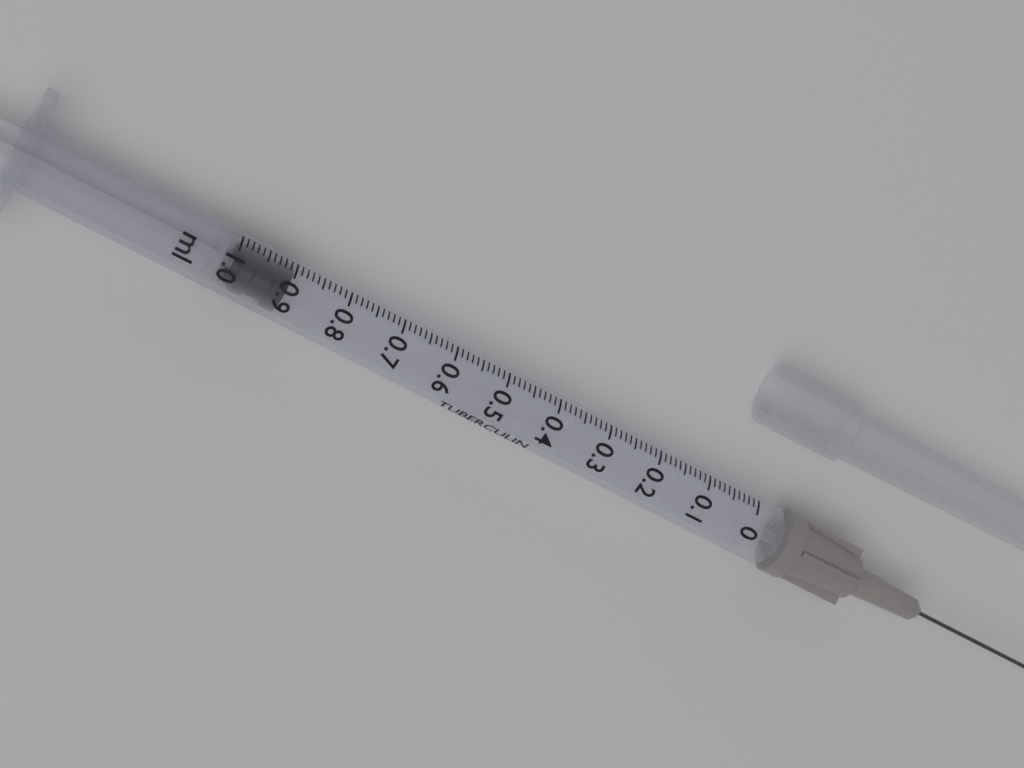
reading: 0.90 ml
